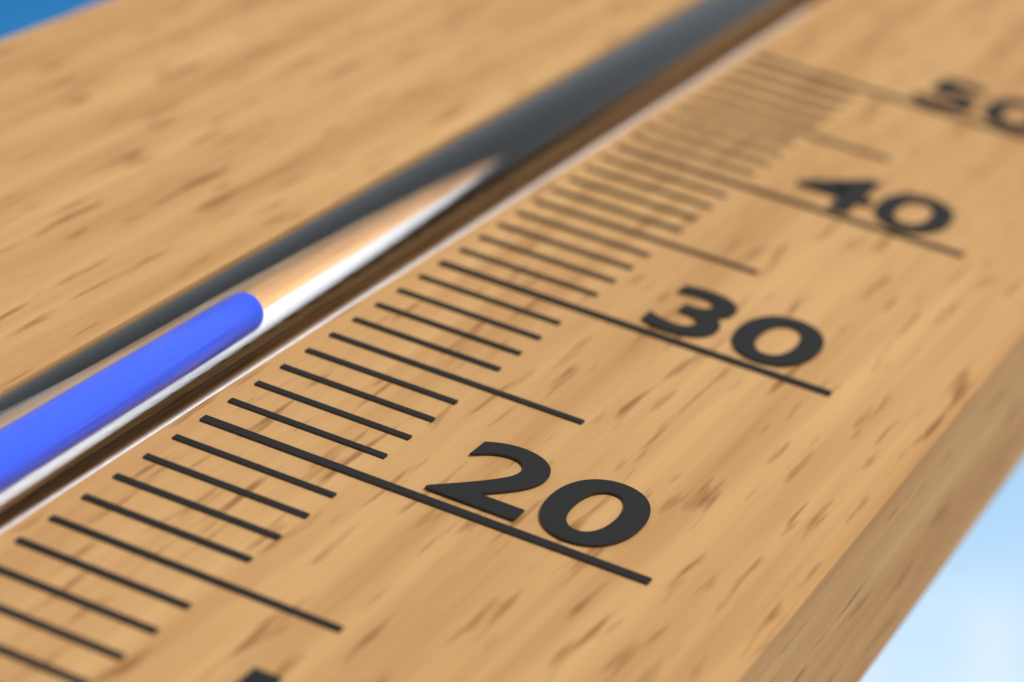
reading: 24 (no unit)
